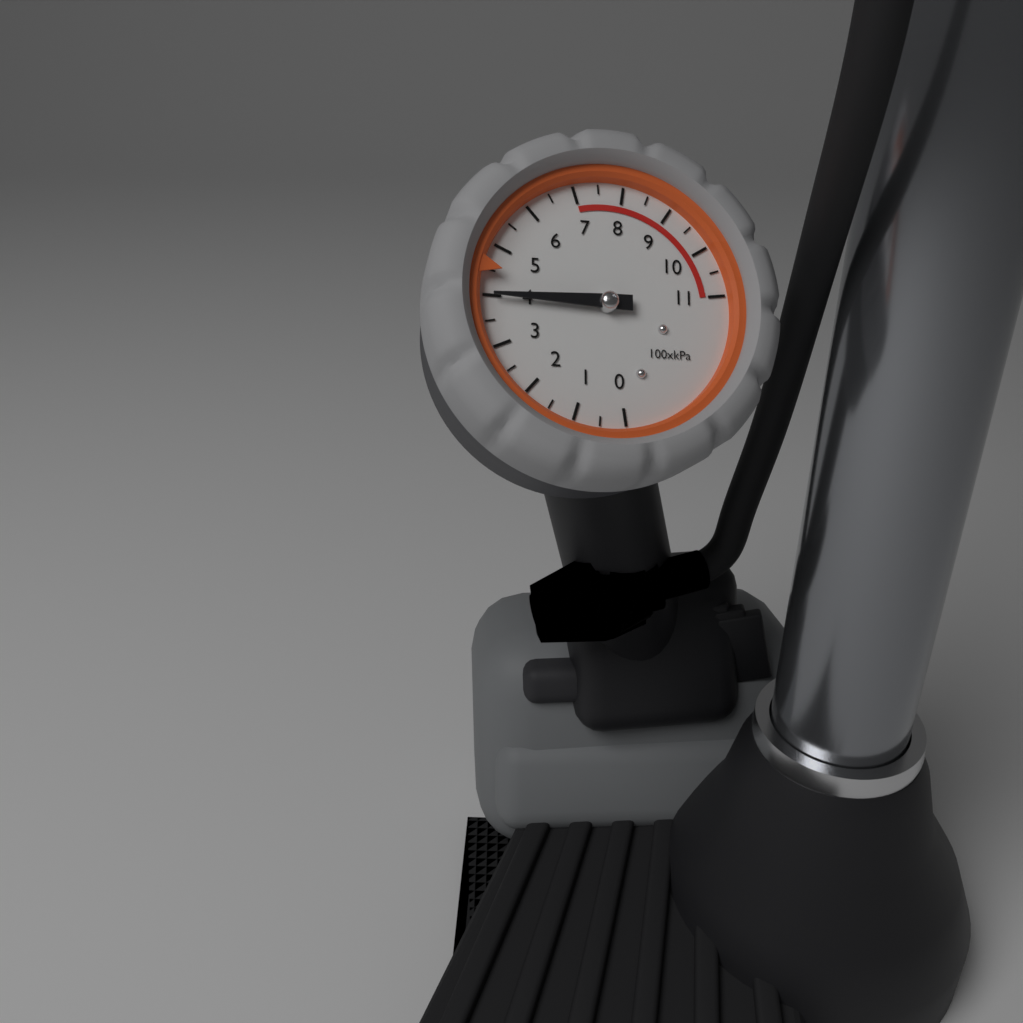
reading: 400 kPa
